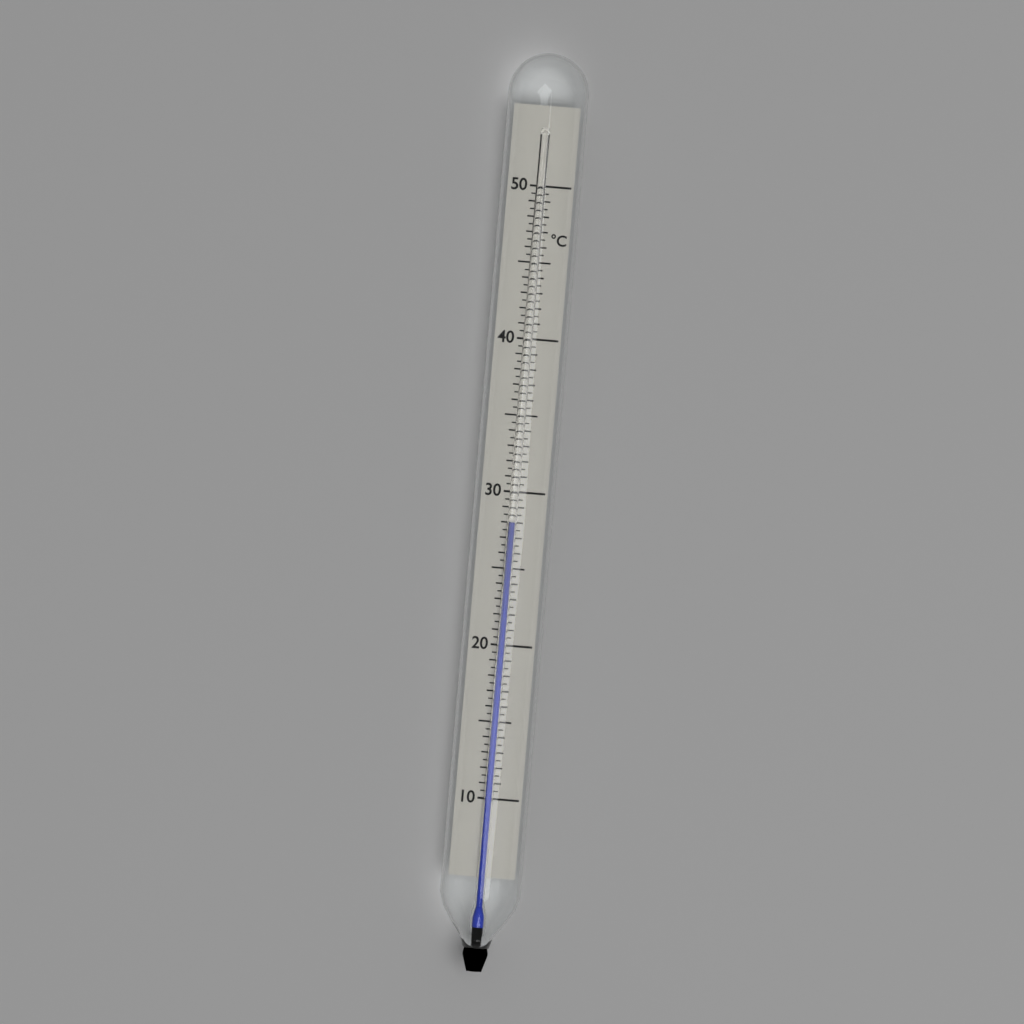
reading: 28.0 °C
